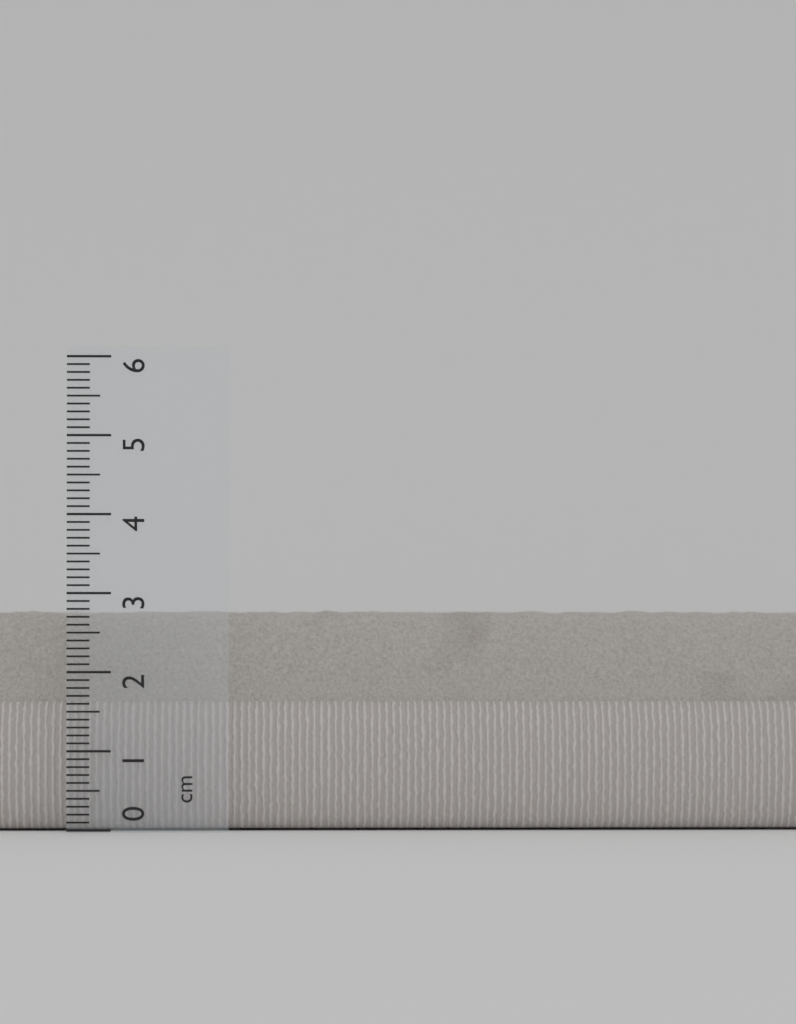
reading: 2.8 cm
